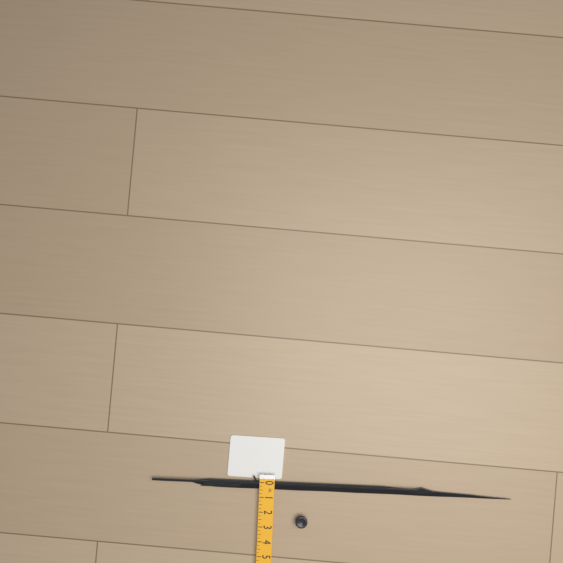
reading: 0.50 in
